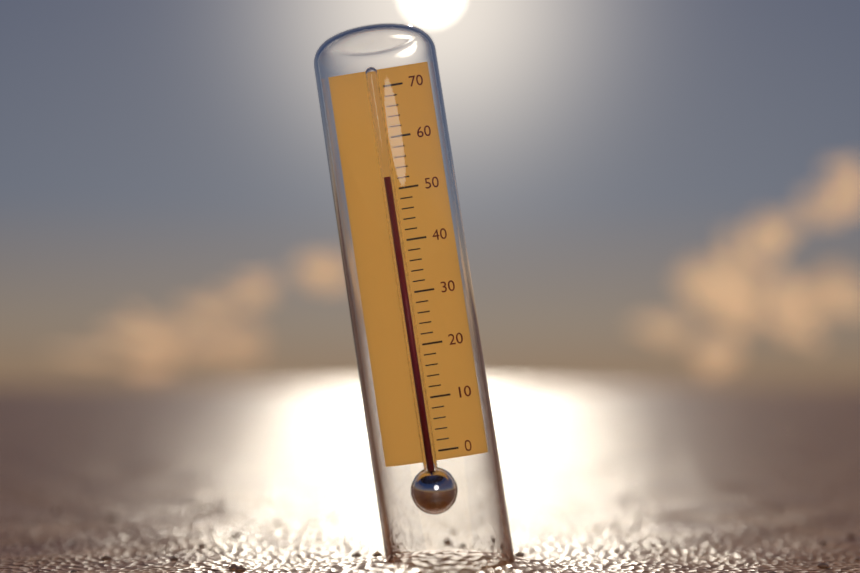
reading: 52 (no unit)
